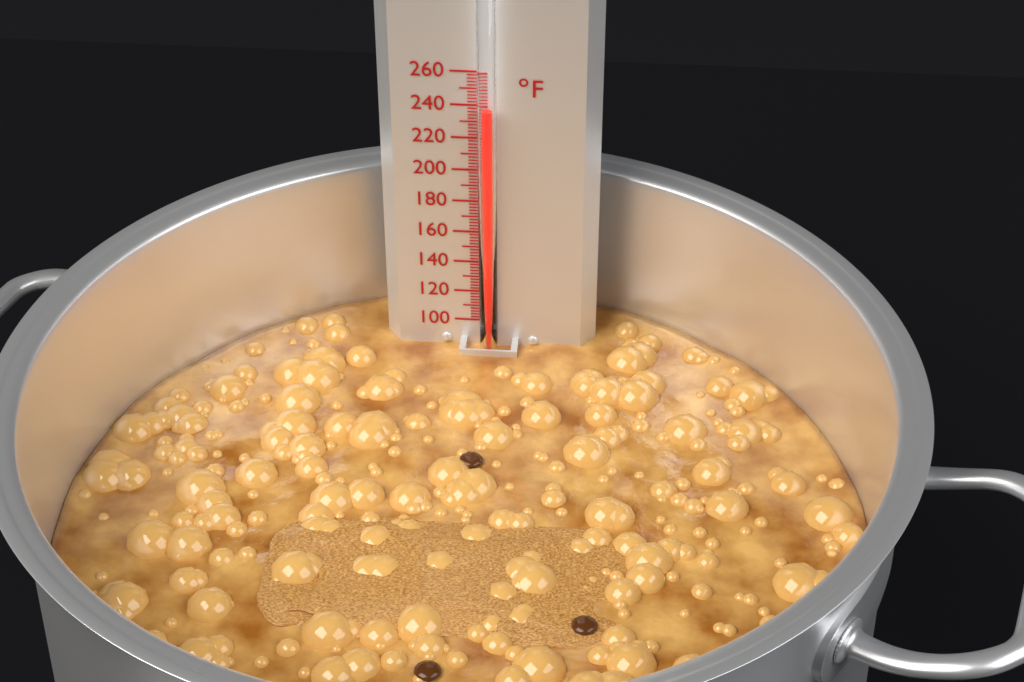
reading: 240 °F
